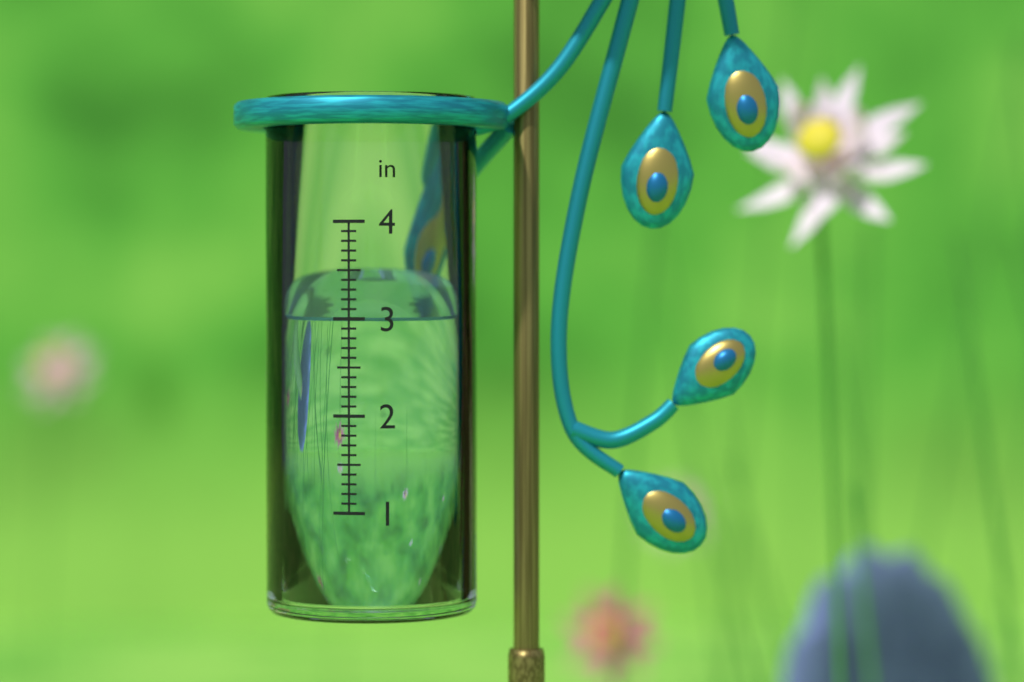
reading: 3.0 in
